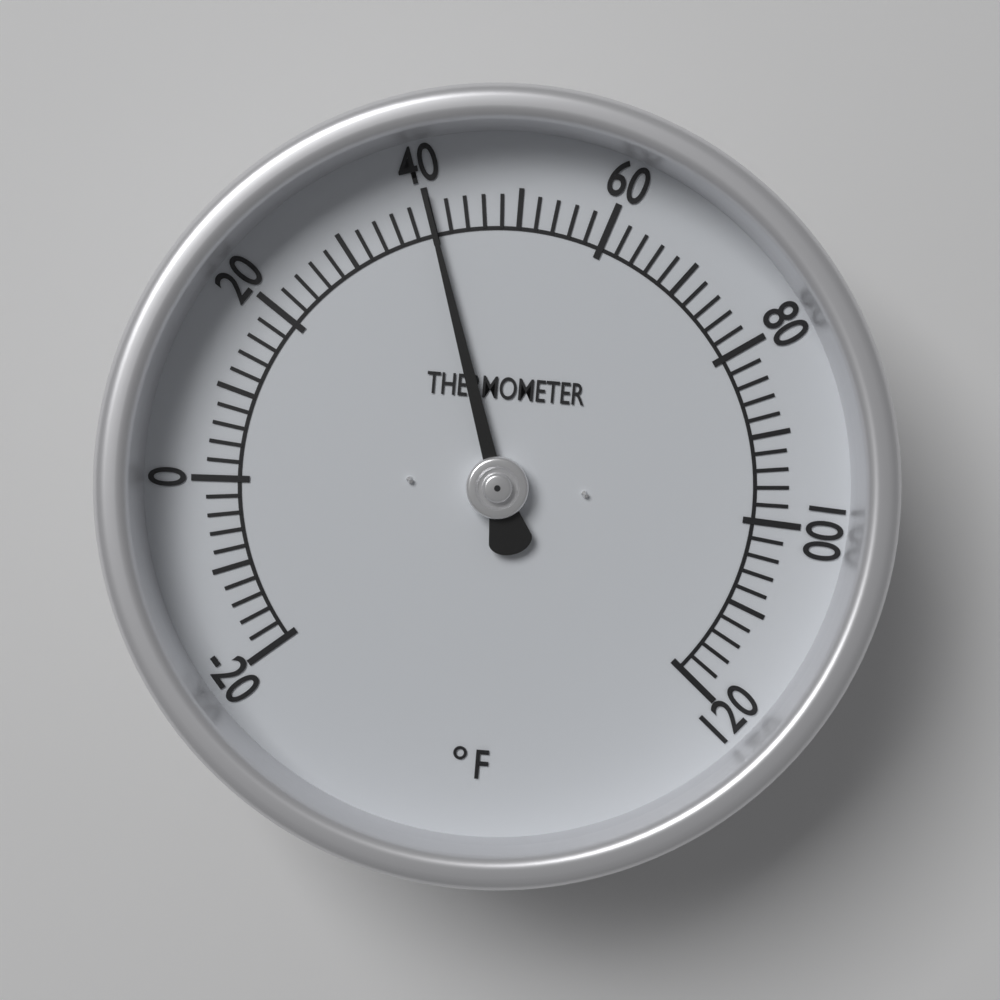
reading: 40 °F
